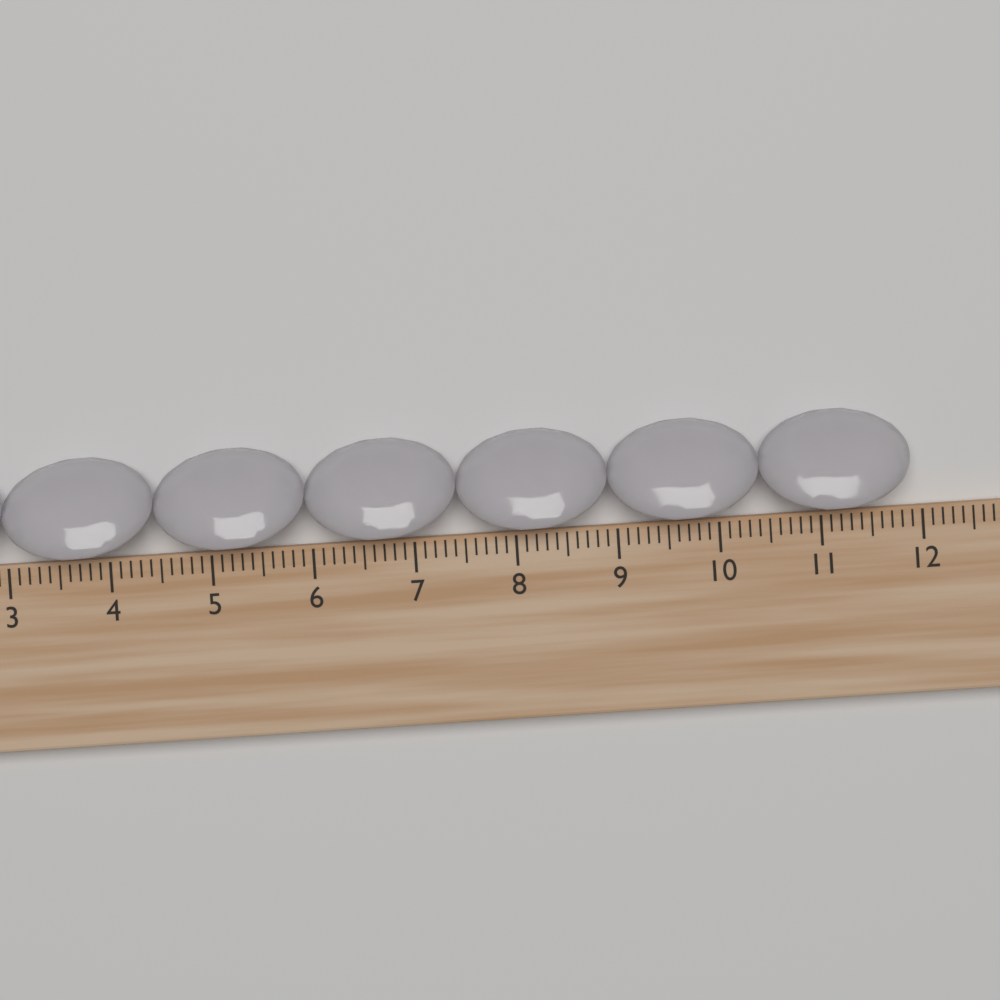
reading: 11.9 cm
